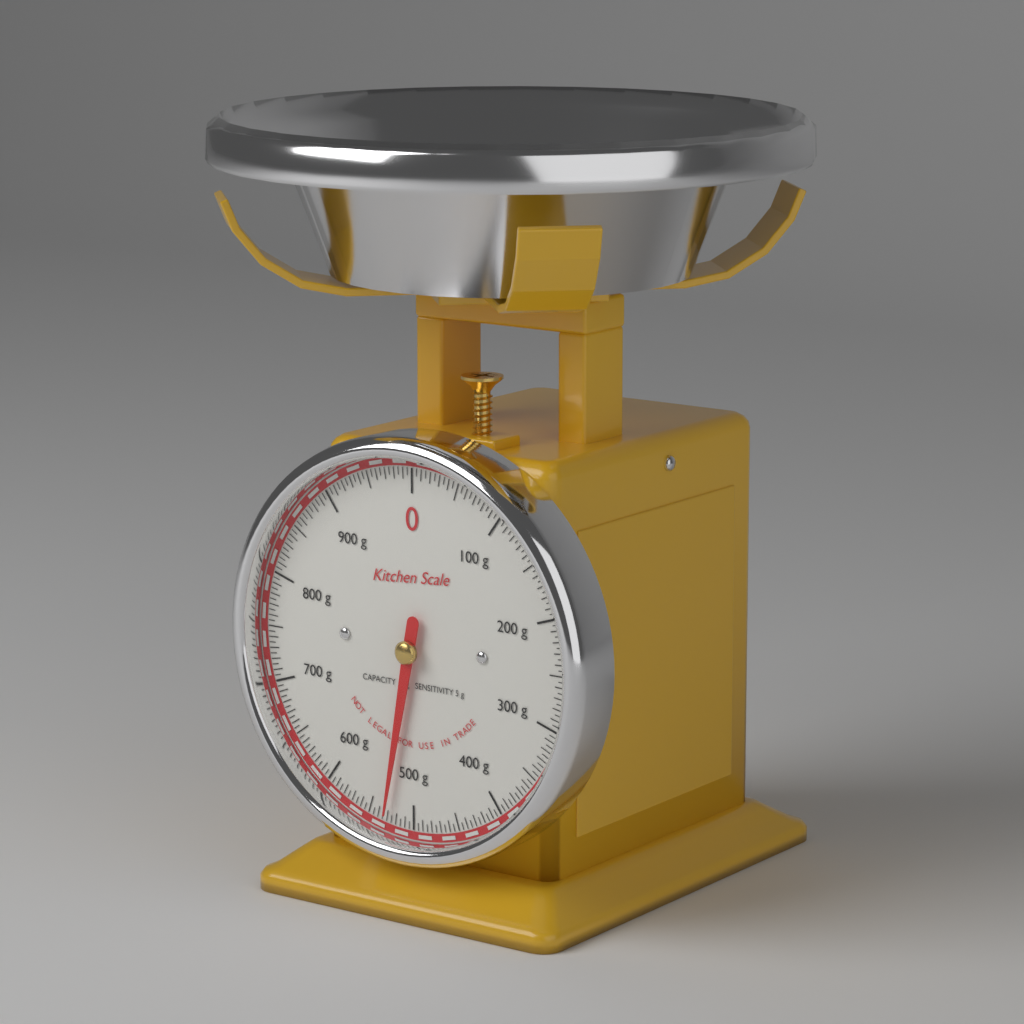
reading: 530 g
